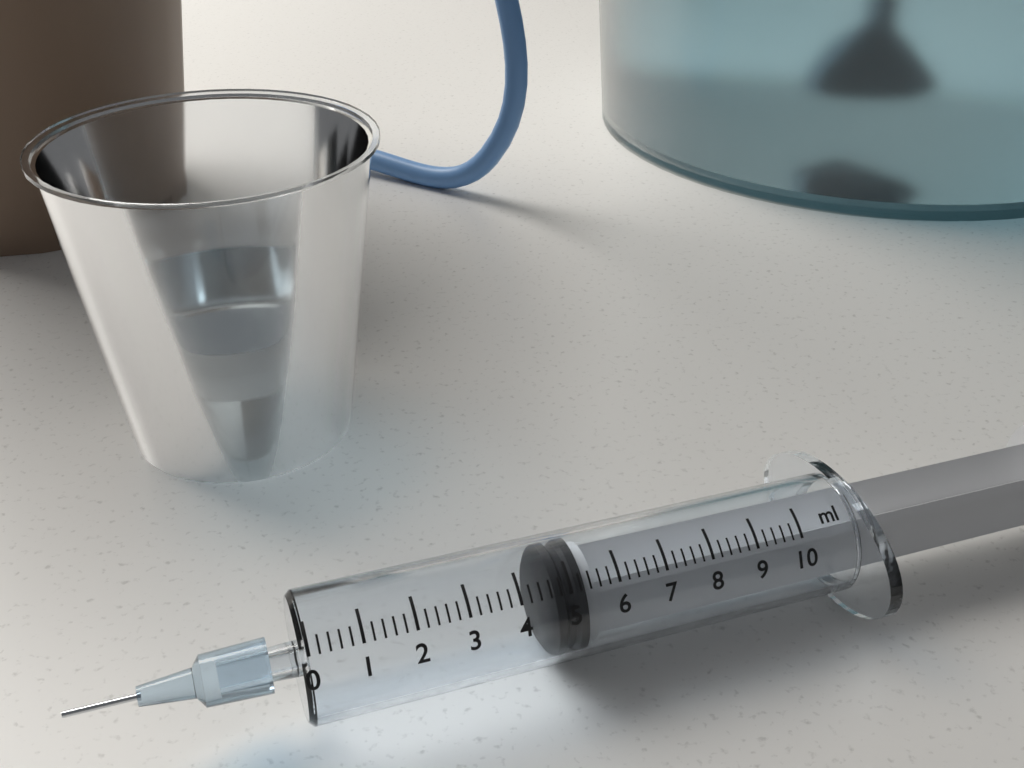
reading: 4.6 ml
